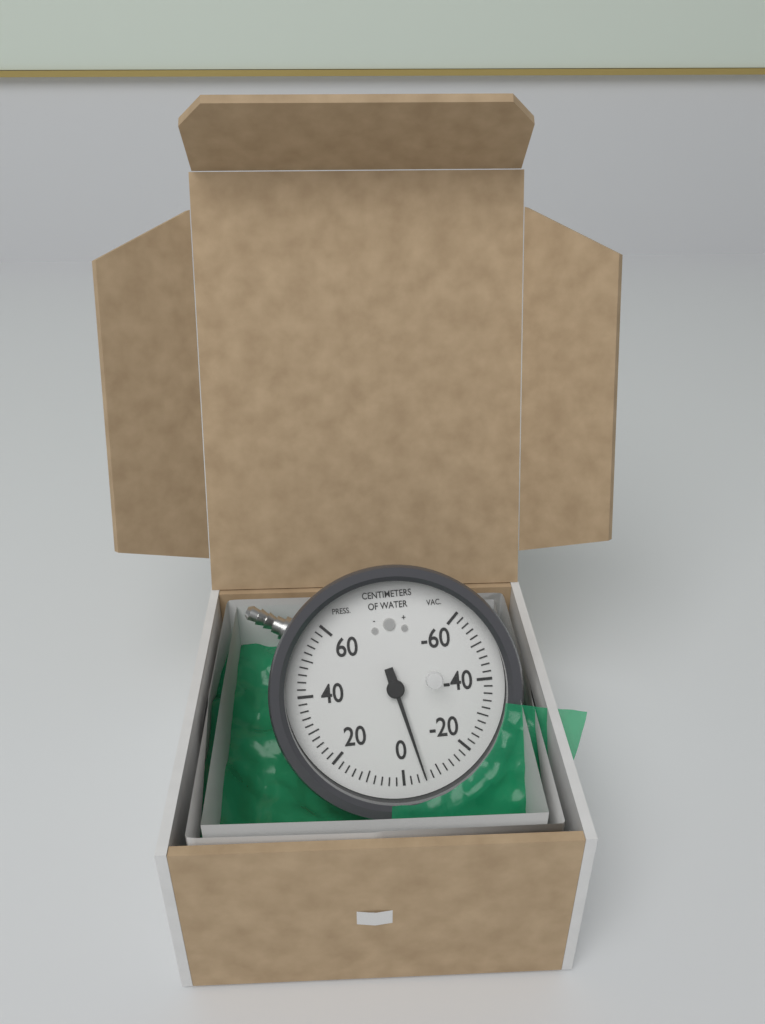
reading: -6 cmH2O
